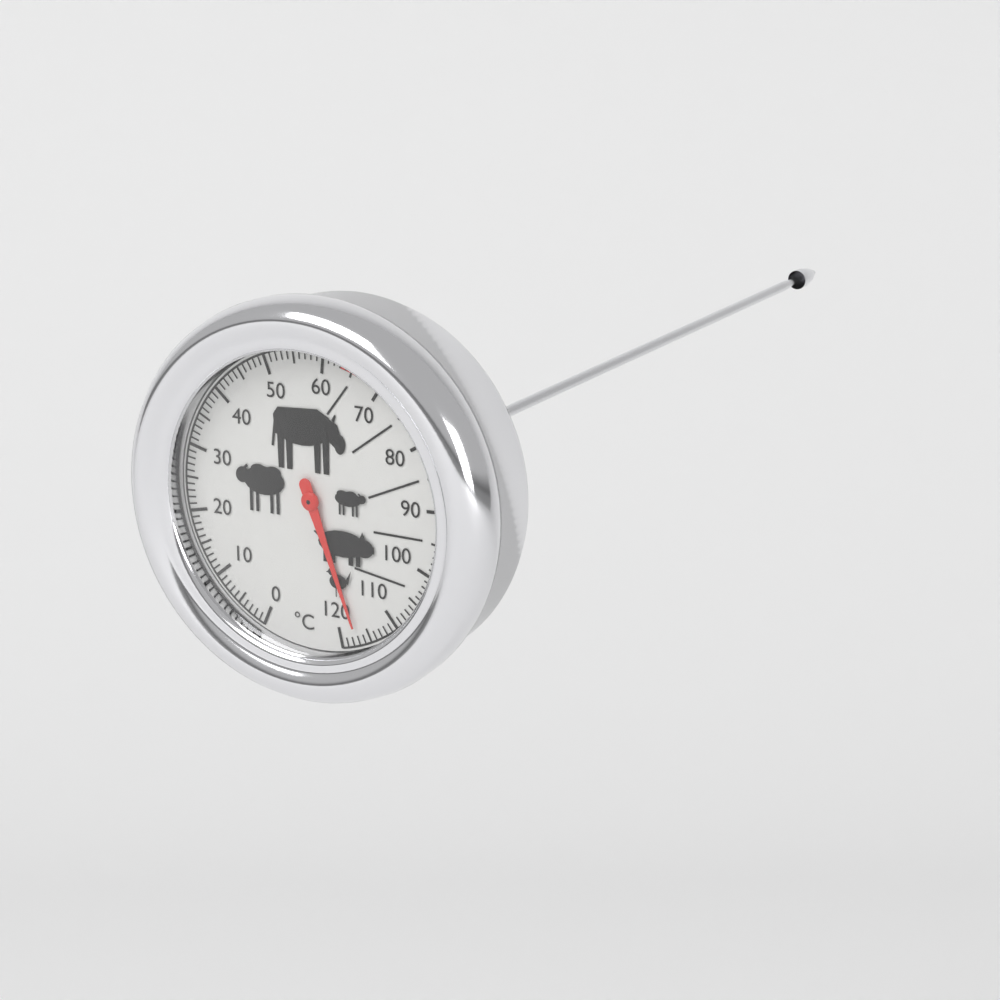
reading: 117 °C
